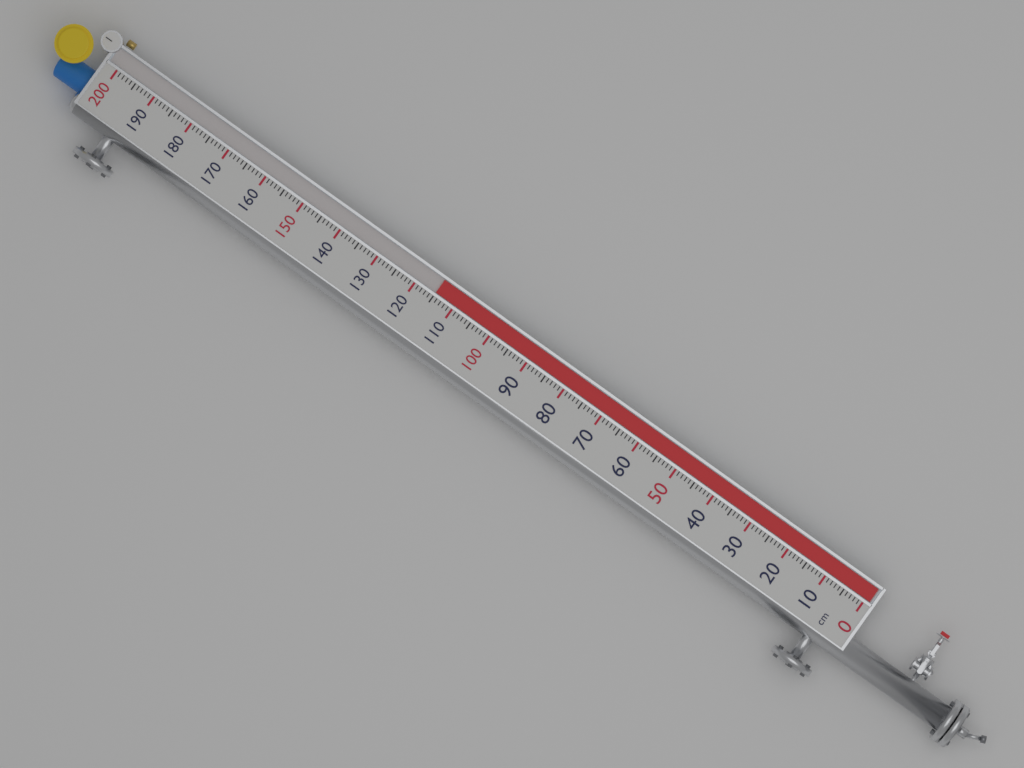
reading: 115 cm
